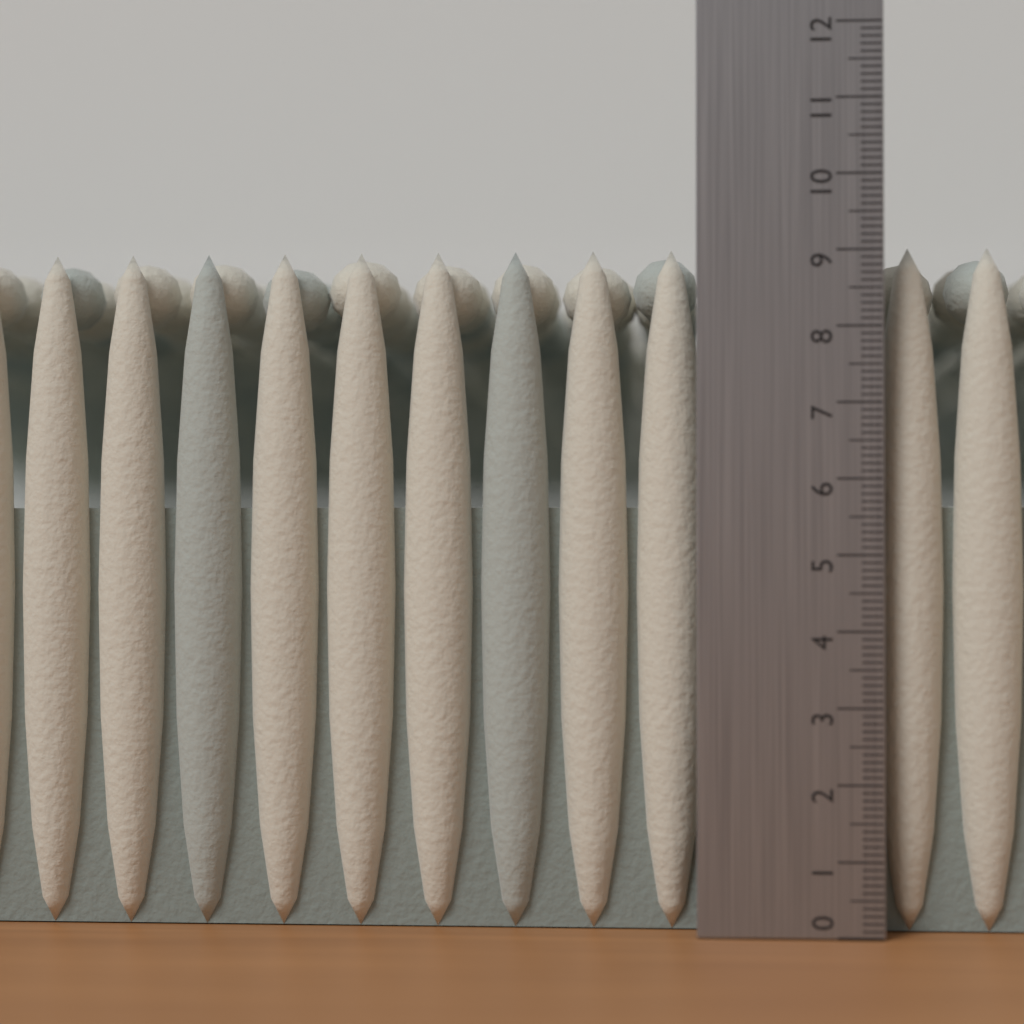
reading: 9.1 (no unit)
